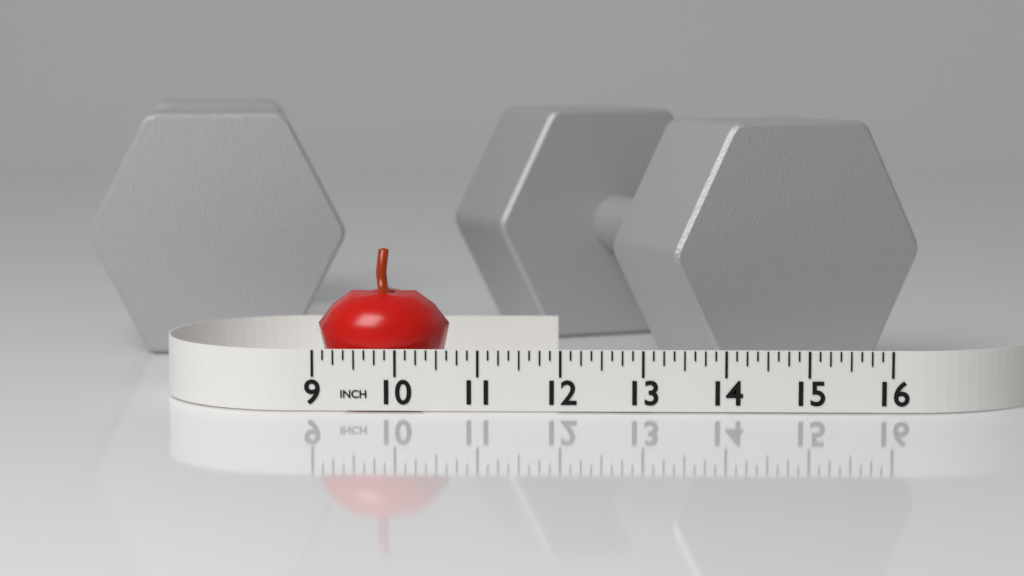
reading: 10.625 in
